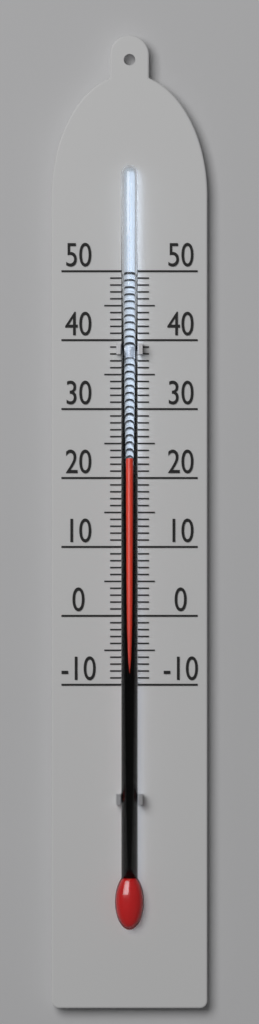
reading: 23 (no unit)
